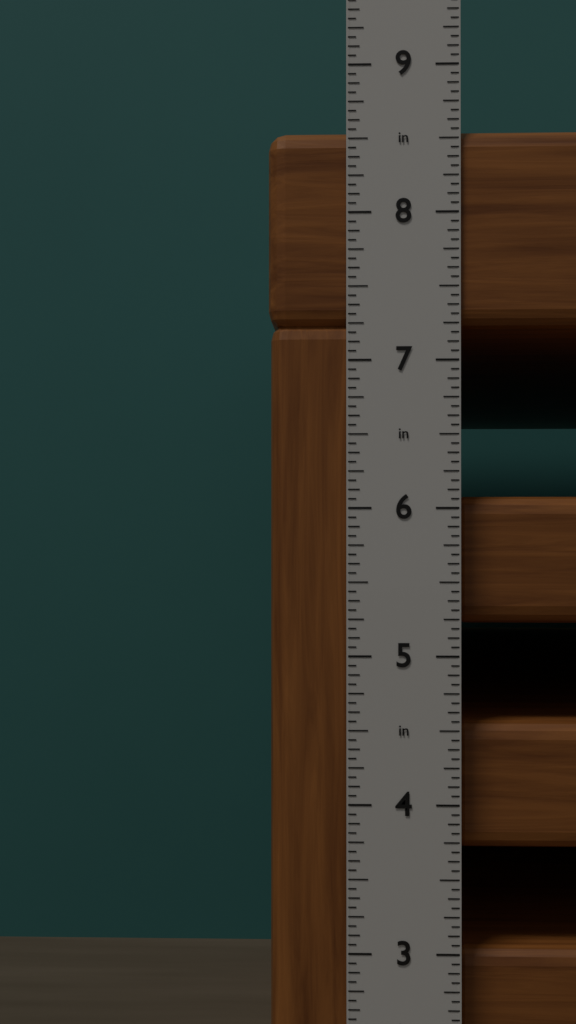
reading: 8.5625 in
